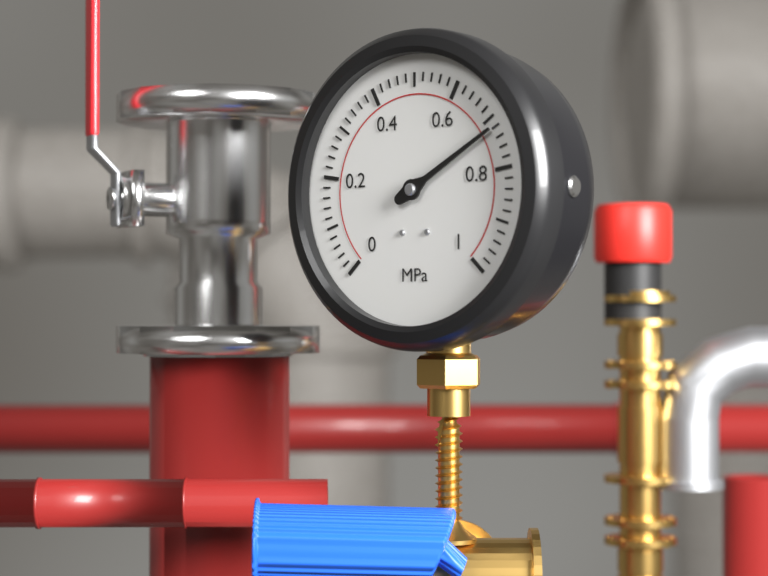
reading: 0.72 MPa
